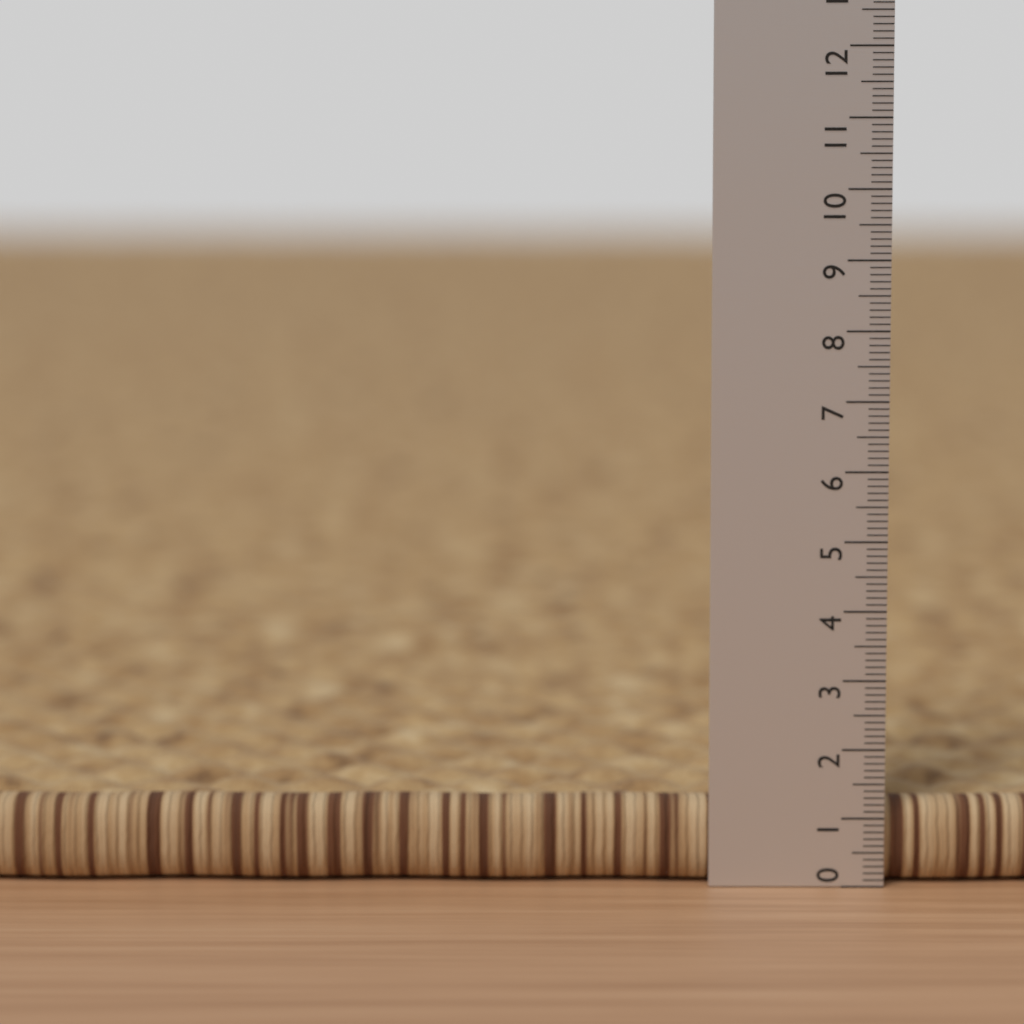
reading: 1.2 (no unit)
